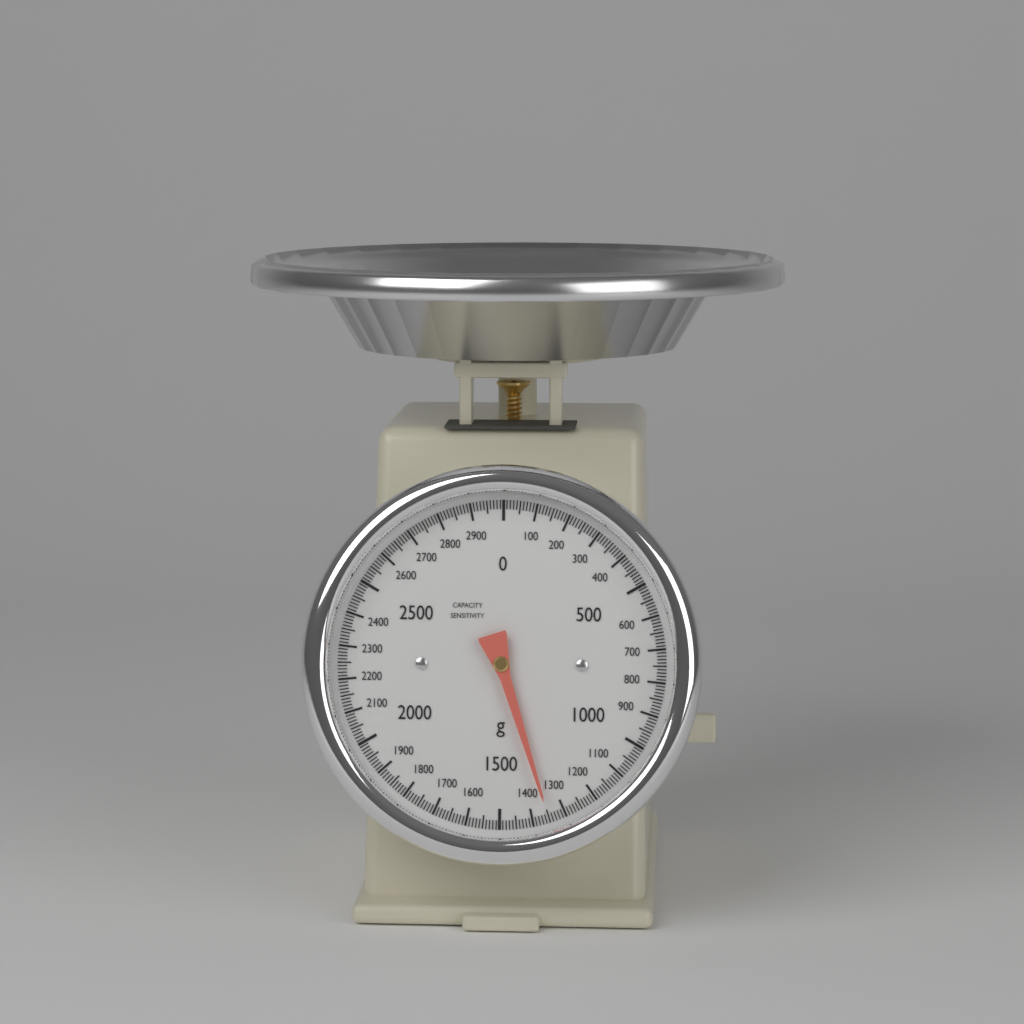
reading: 1350 g
